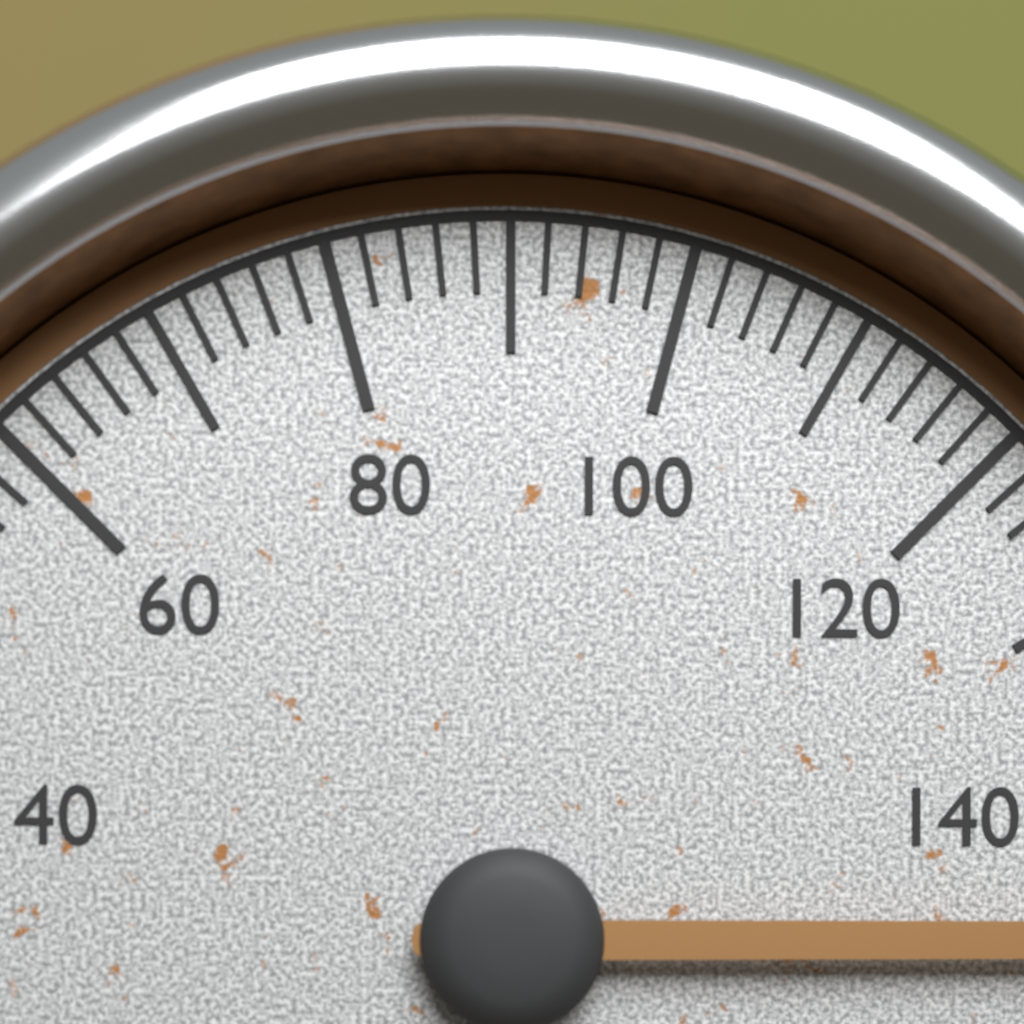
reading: 150 (no unit)
